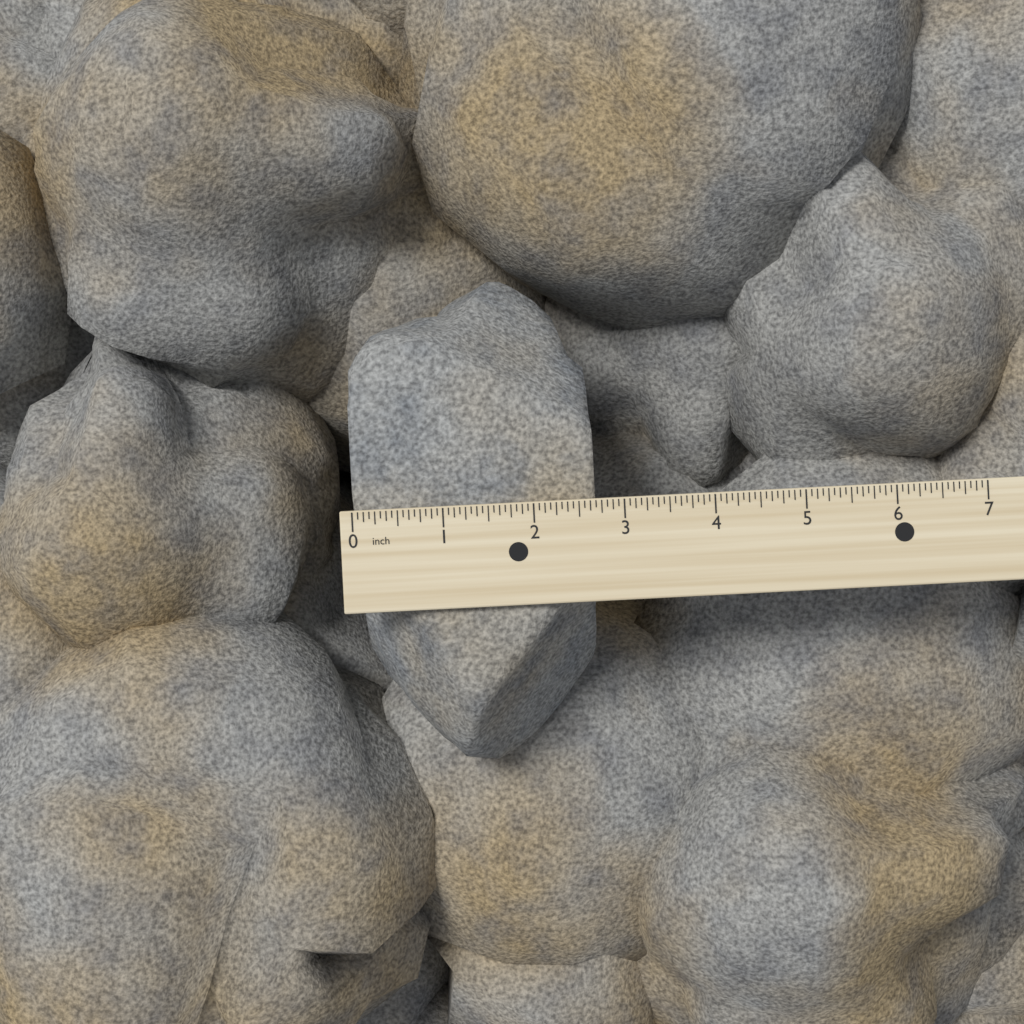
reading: 2.6875 inch
